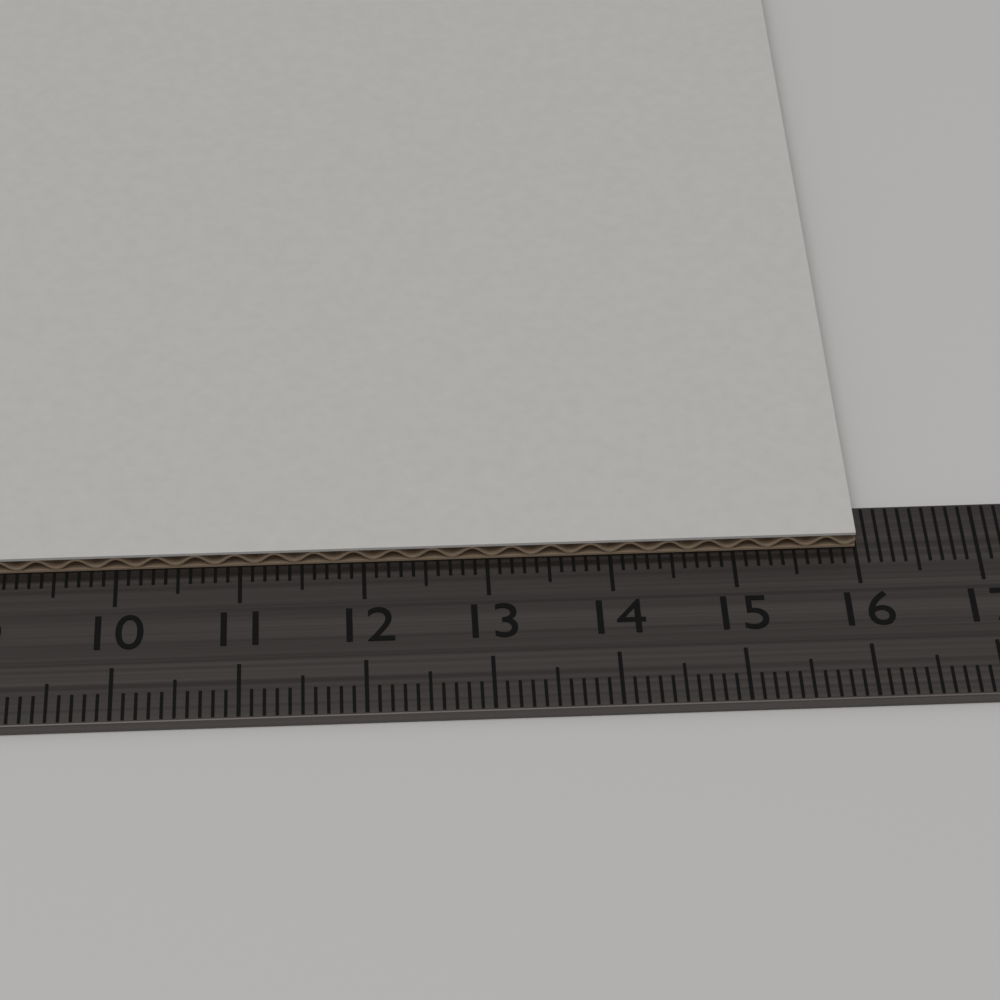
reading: 16.0 cm
